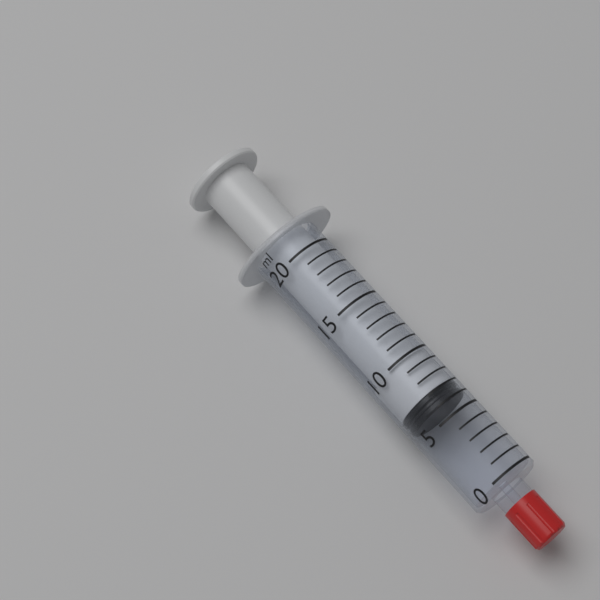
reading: 6 ml
